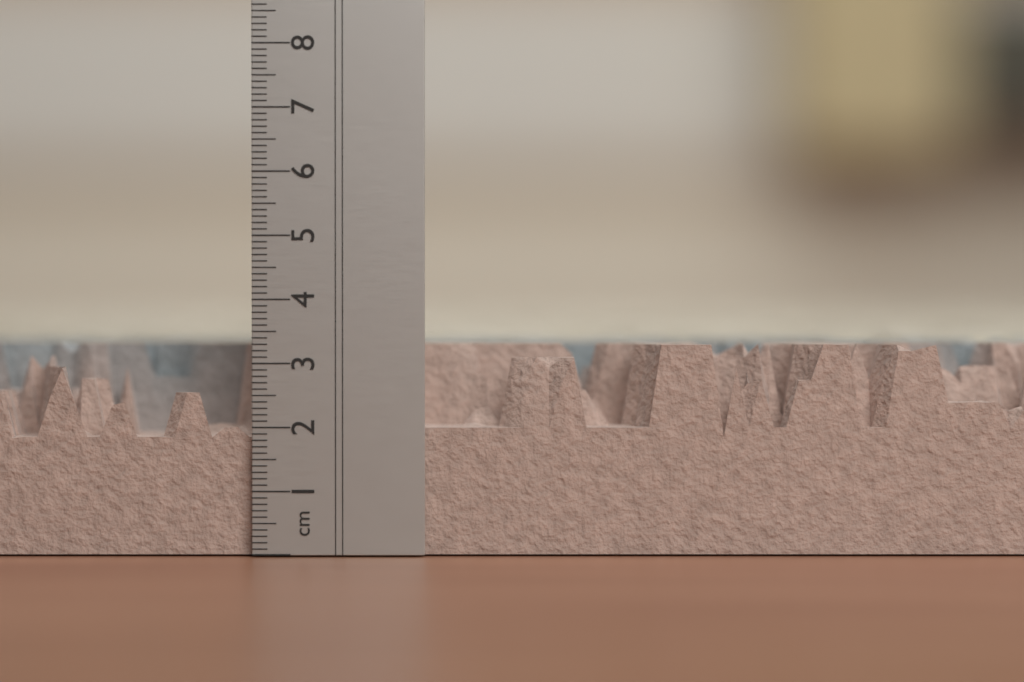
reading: 3.3 cm
